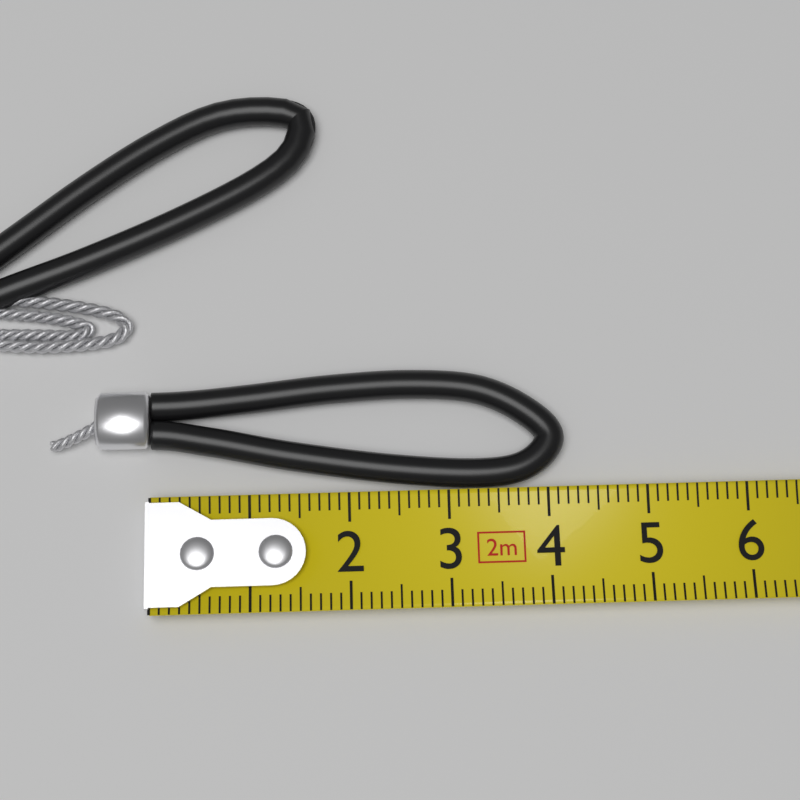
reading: 4.2 cm
